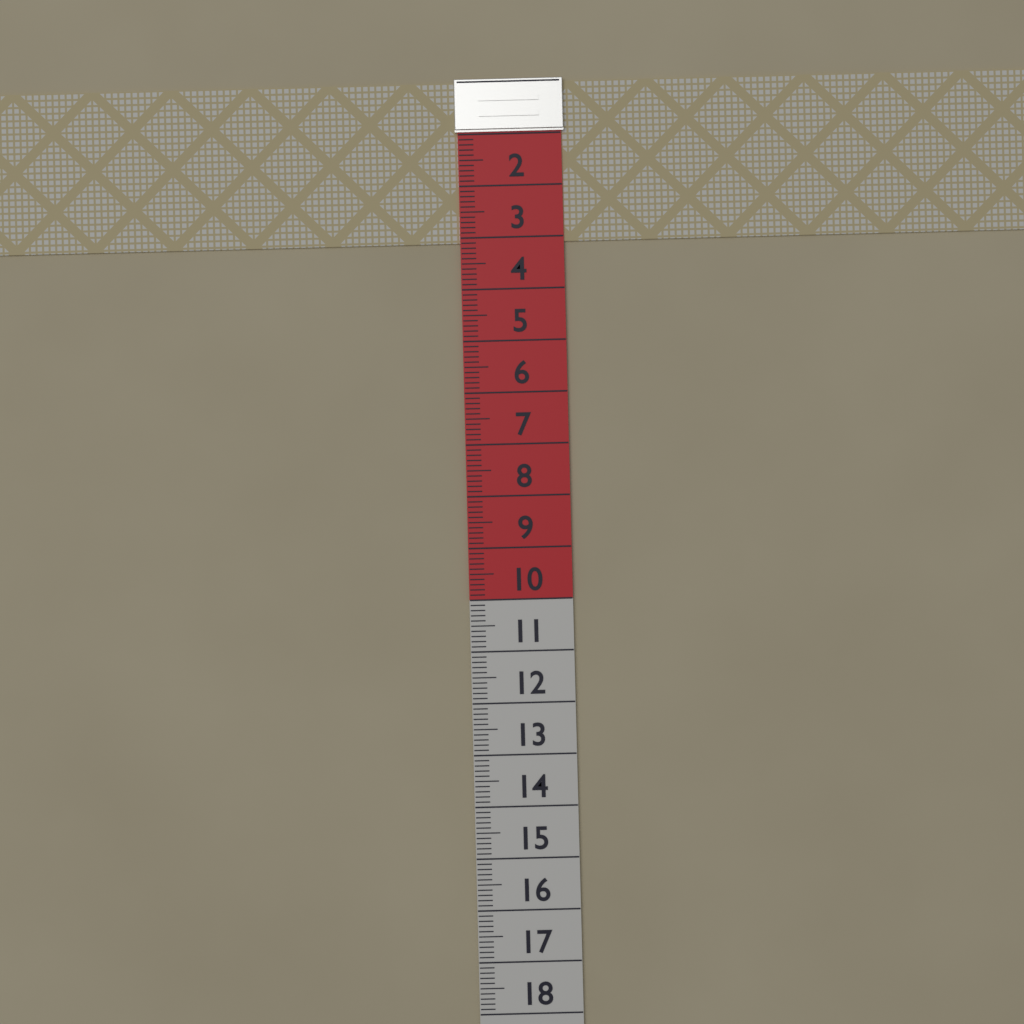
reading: 3.1 (no unit)
